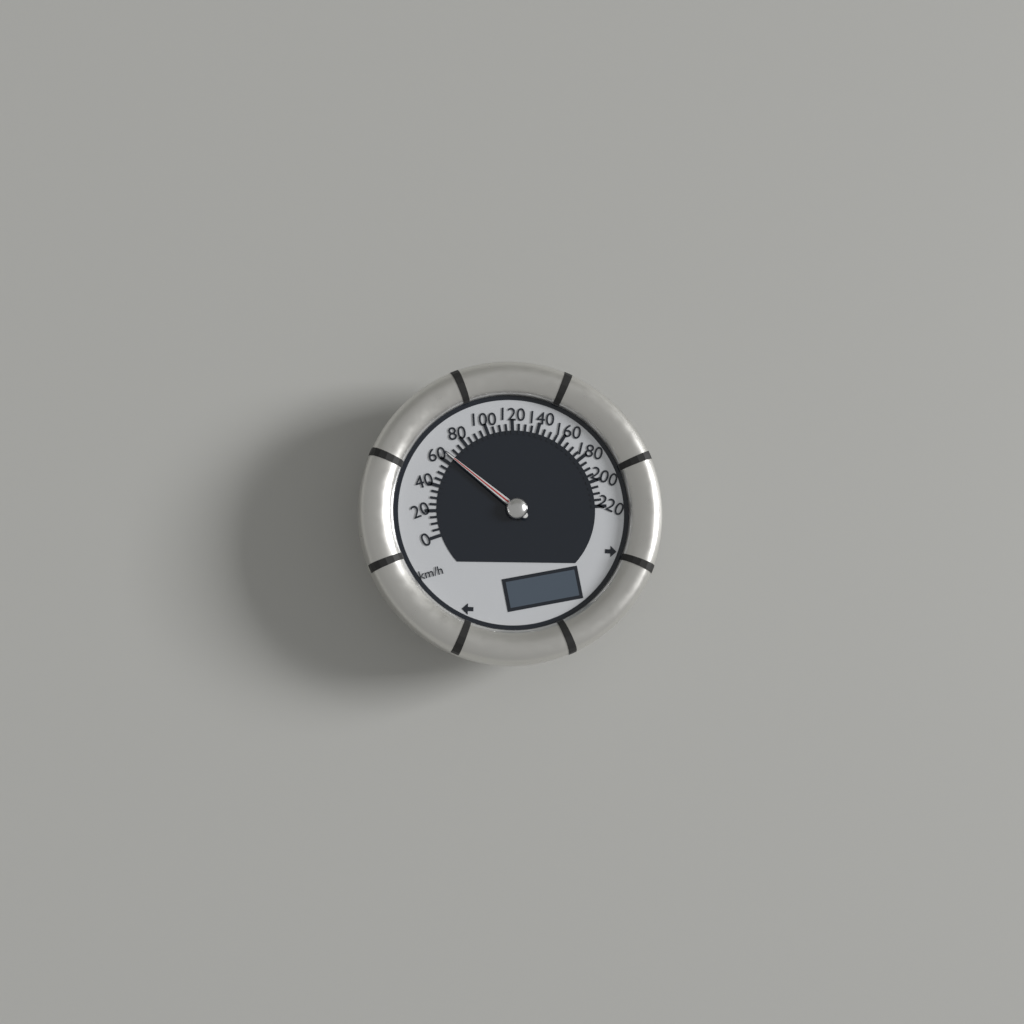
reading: 65 km/h
